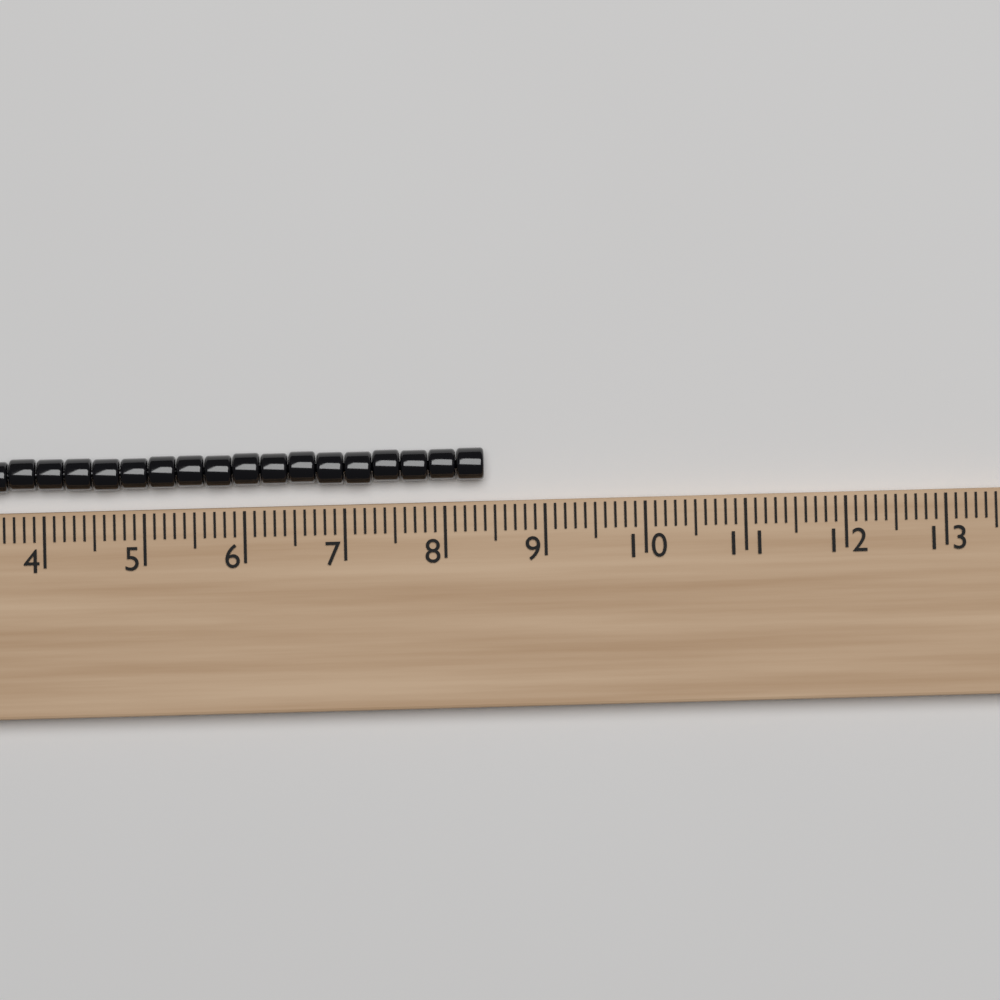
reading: 8.4 (no unit)
